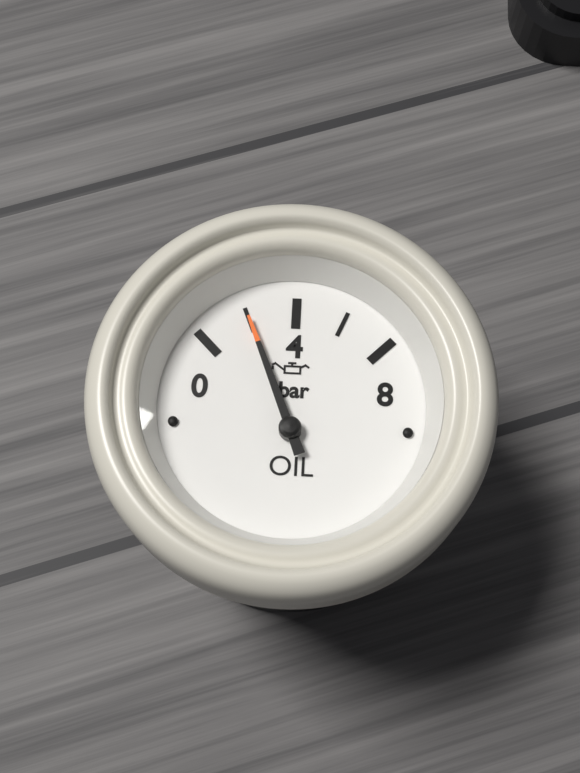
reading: 2 bar
